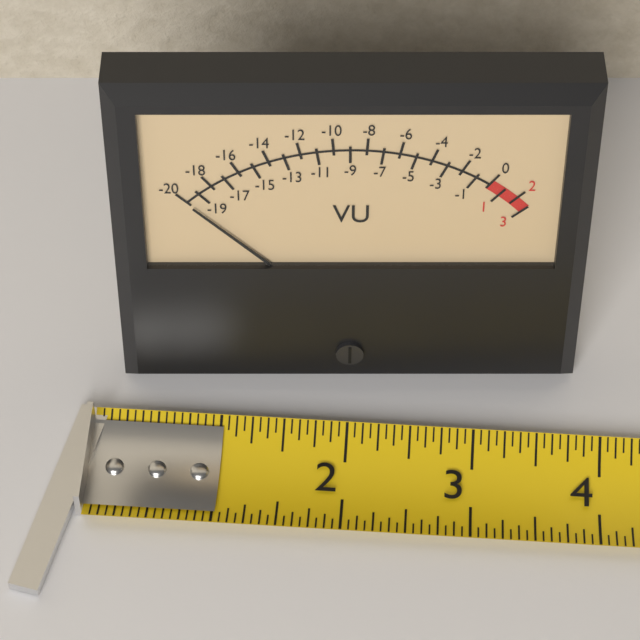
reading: -20 VU
